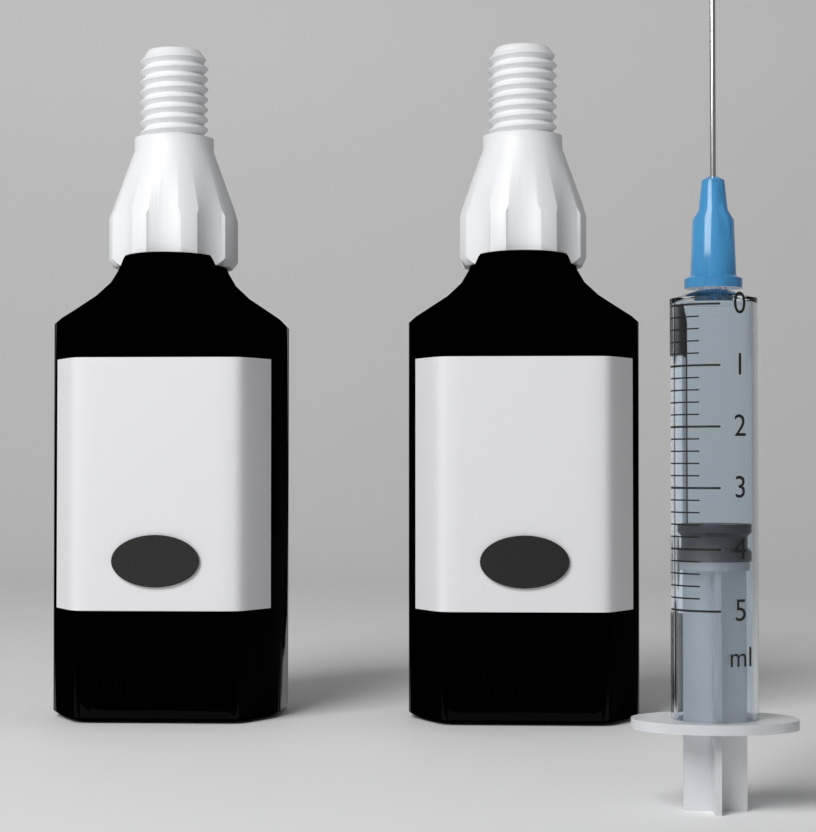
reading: 3.6 ml
